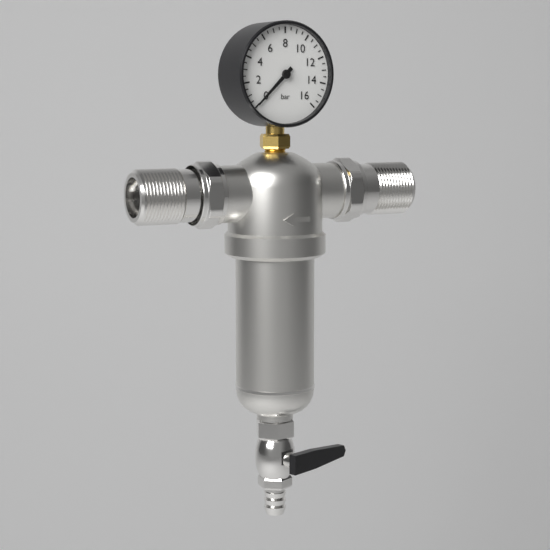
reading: 0.0 bar
